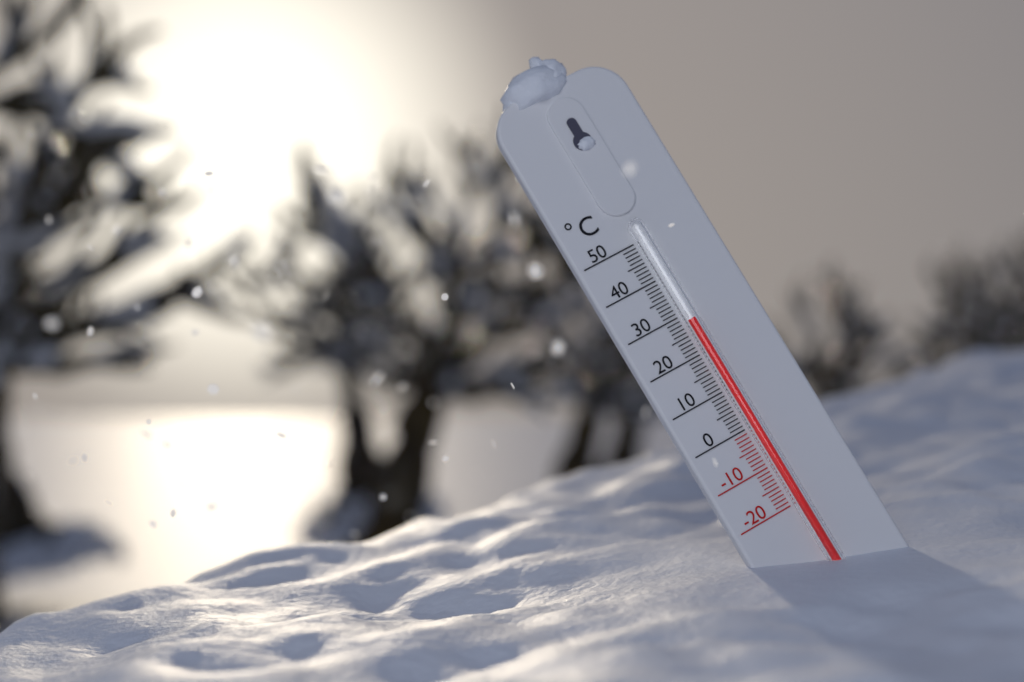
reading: 28 °C
